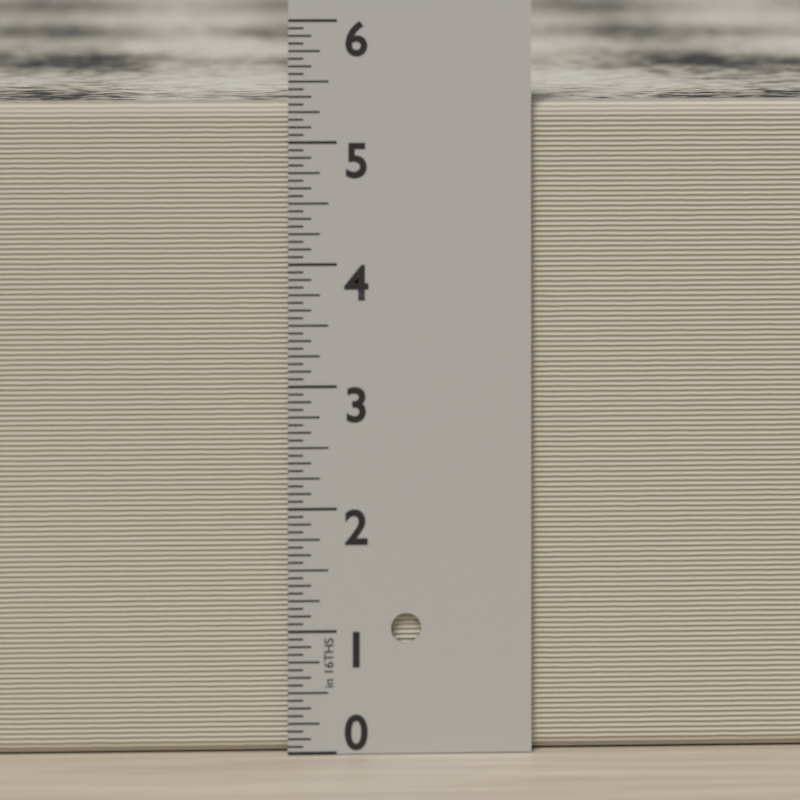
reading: 5.3125 in
